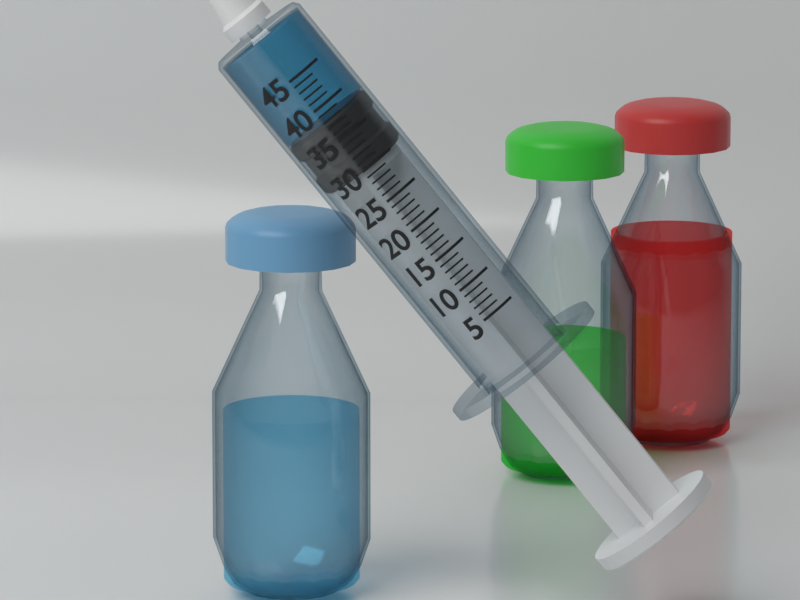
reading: 38 (no unit)
